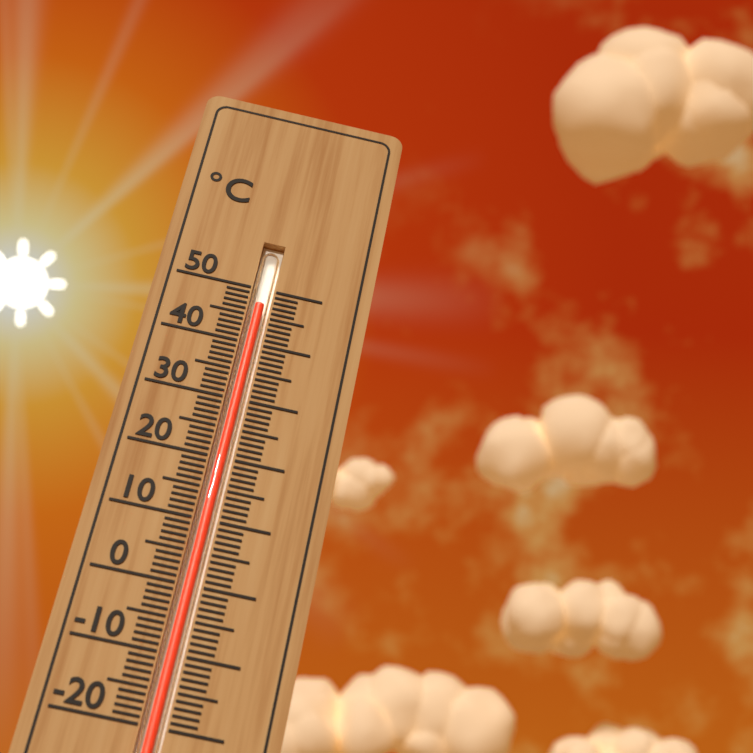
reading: 47 °C
